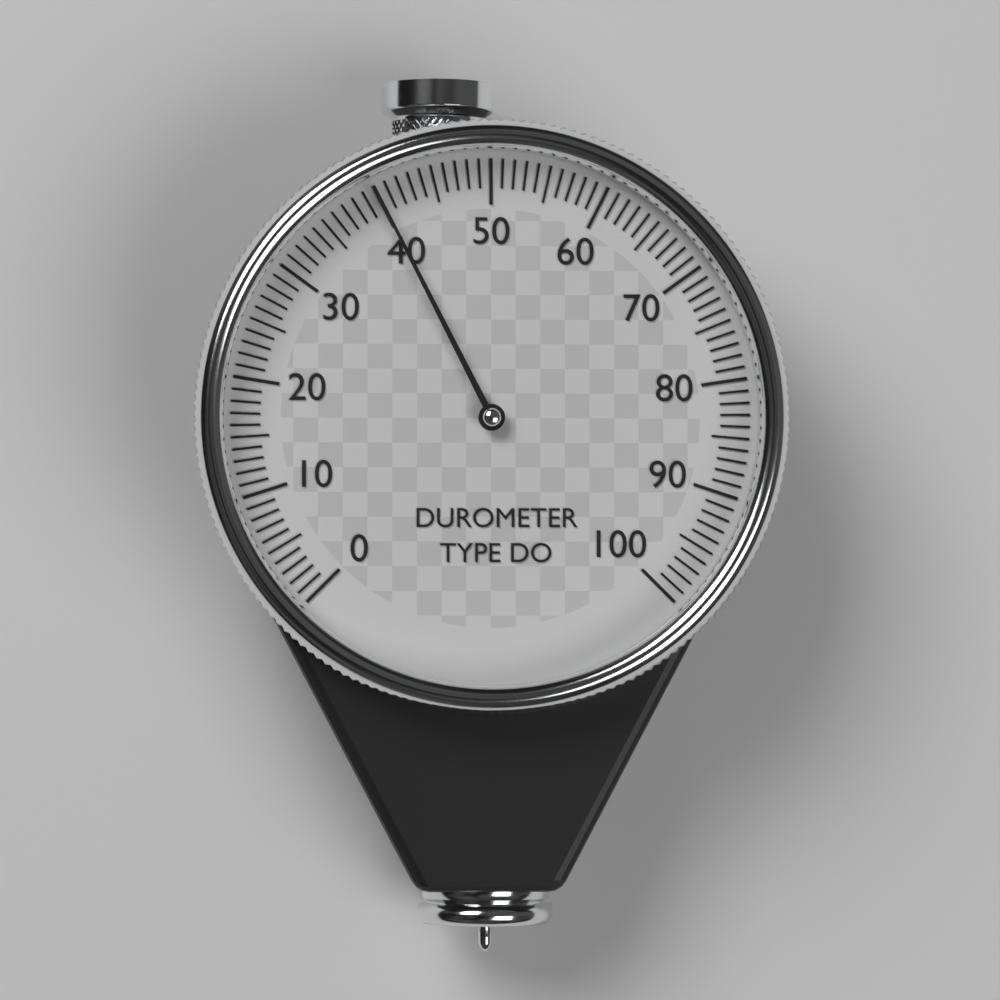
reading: 40 (no unit)
